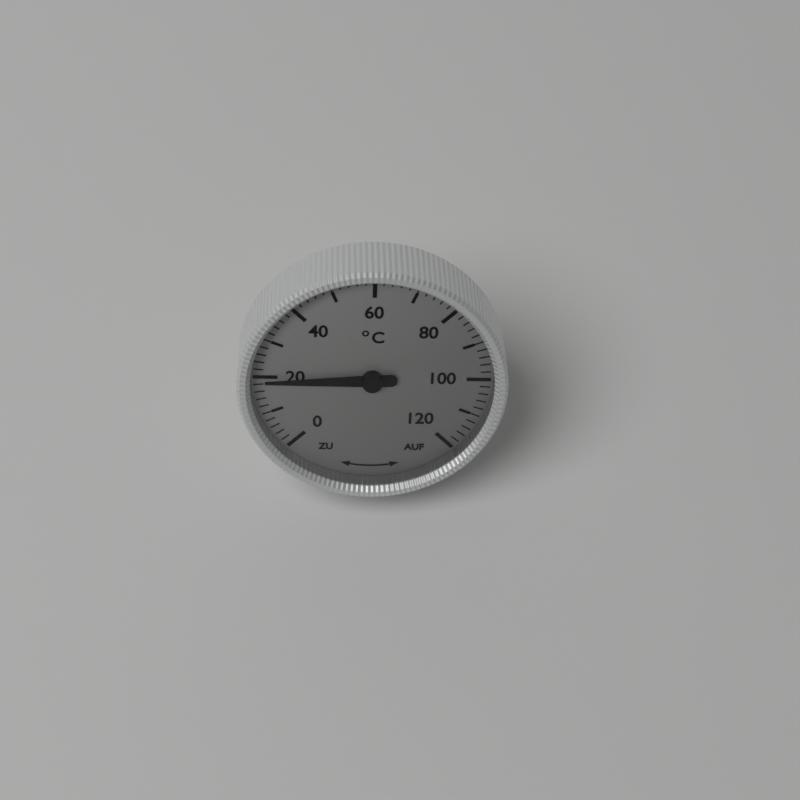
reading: 19 °C
